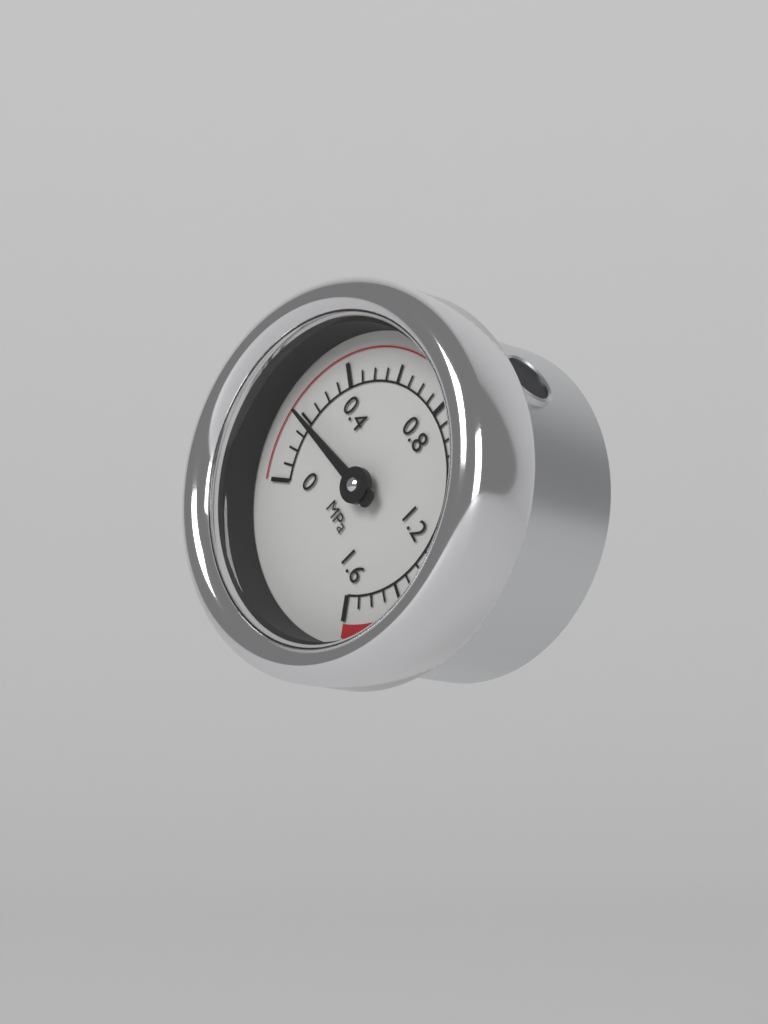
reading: 0.20 MPa
